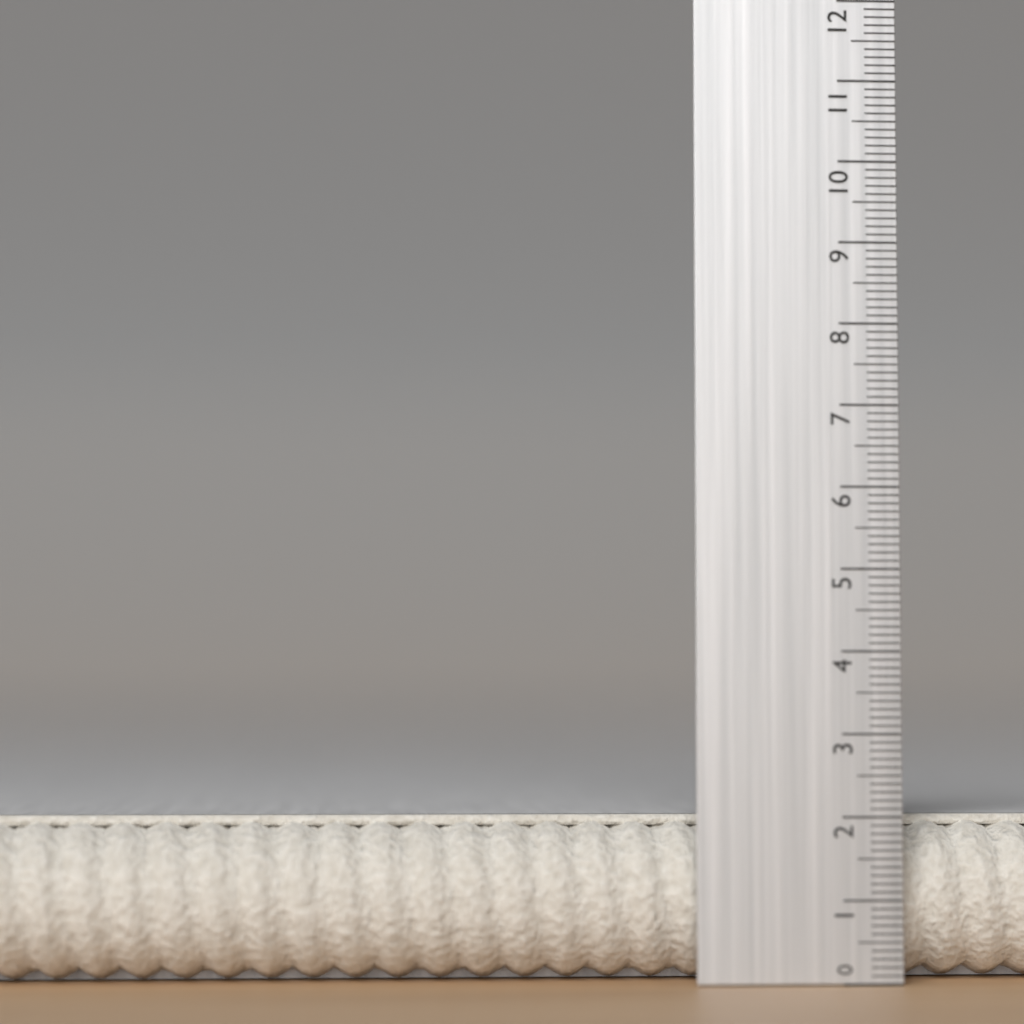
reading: 2.0 (no unit)
